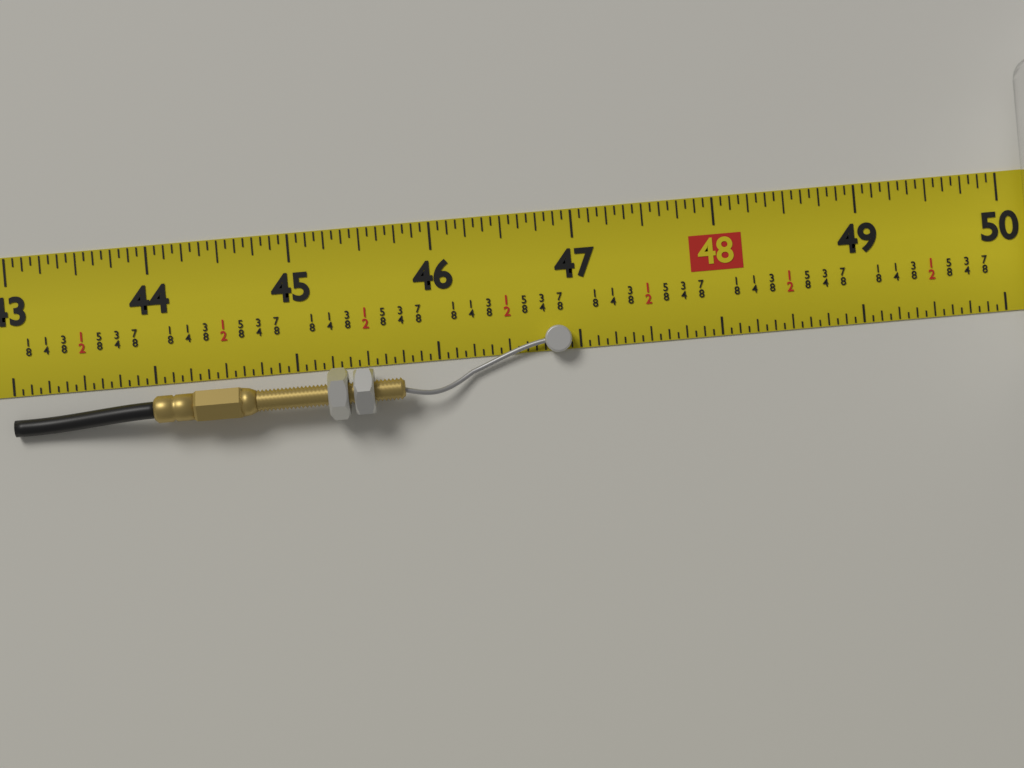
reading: 46.9375 in
